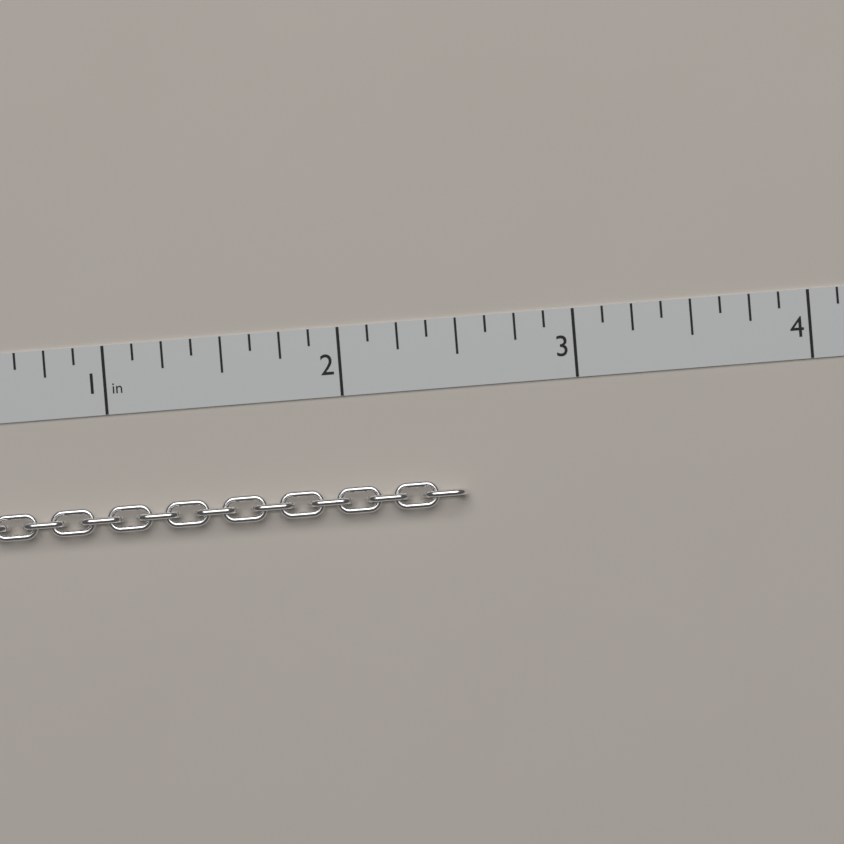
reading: 2.500 in
